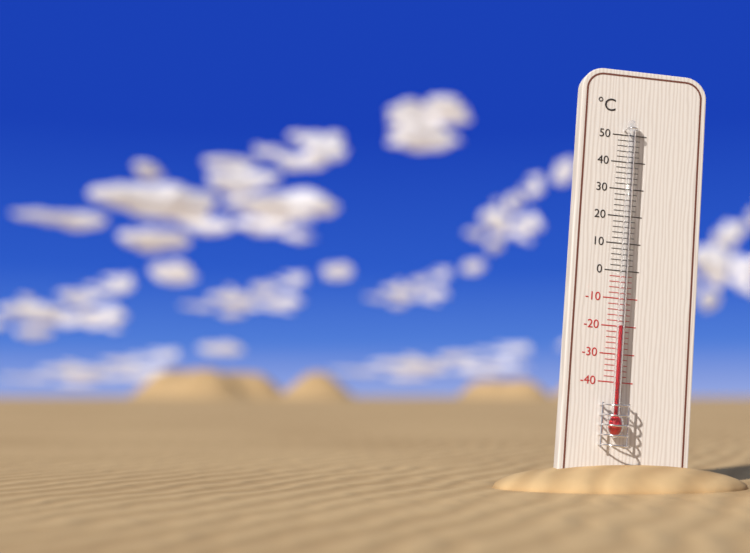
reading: -20 °C
